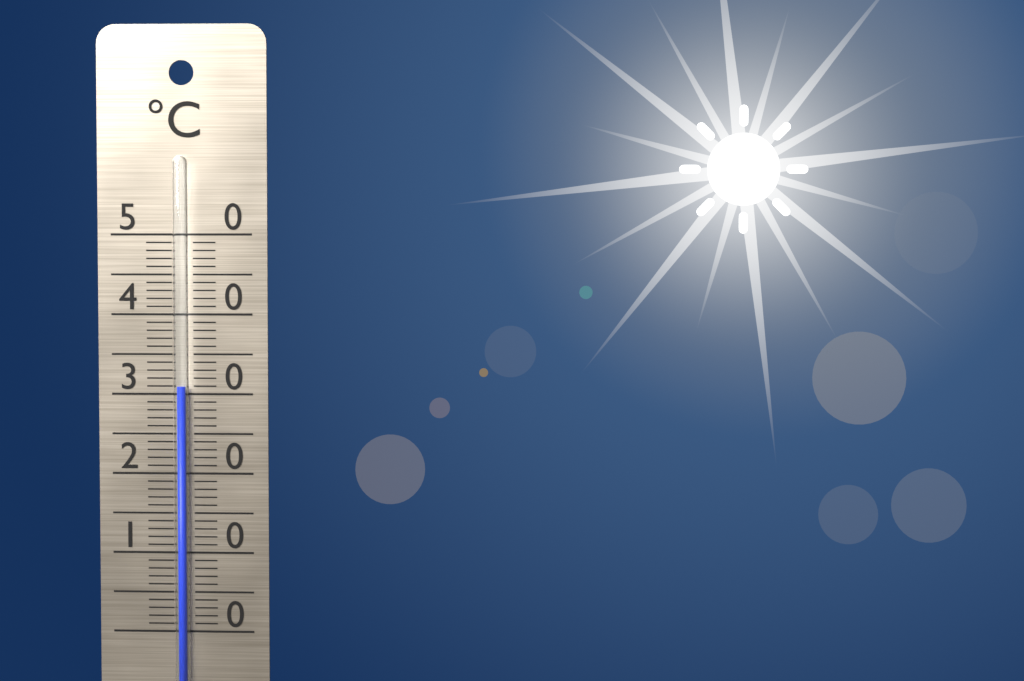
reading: 31 °C
